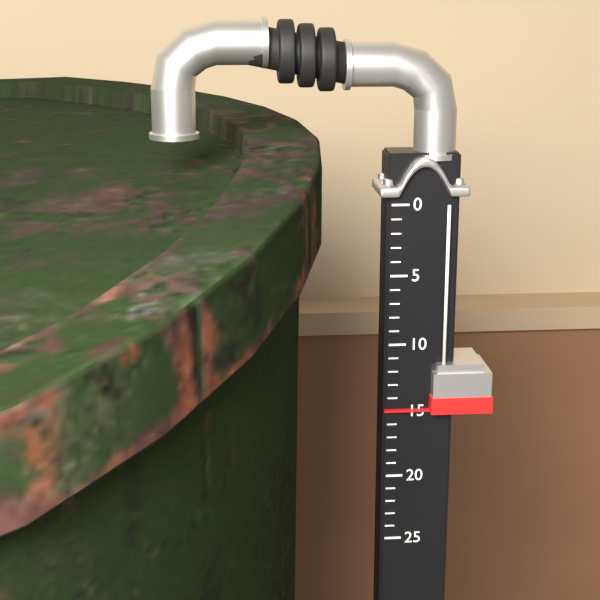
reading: 15 (no unit)
